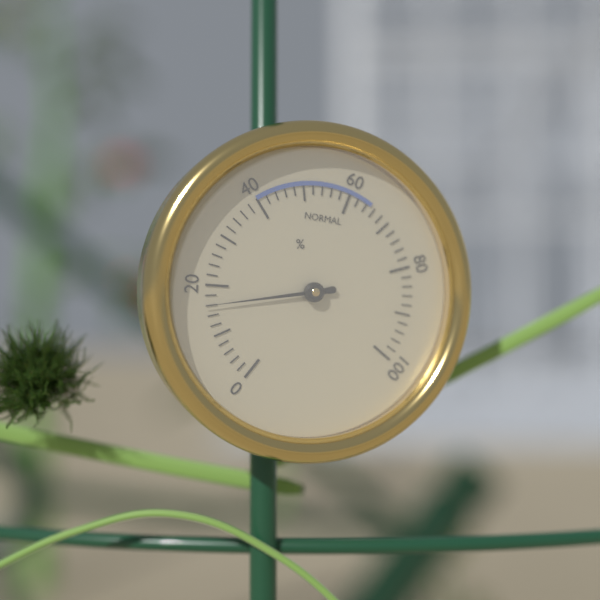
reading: 16 %
